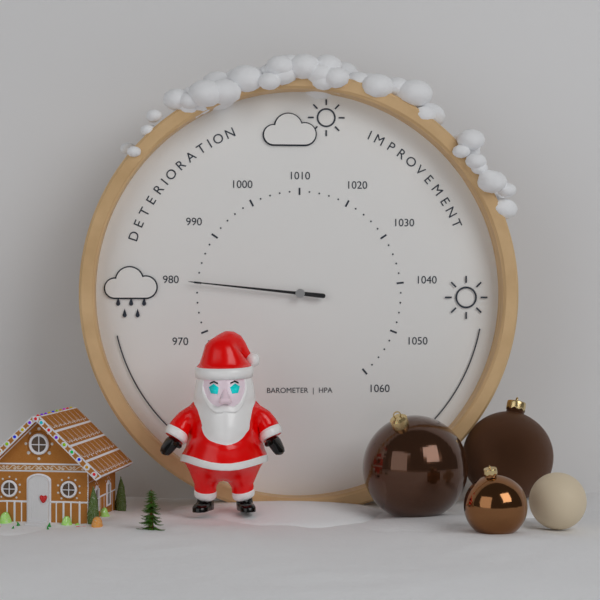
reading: 980 hPa
